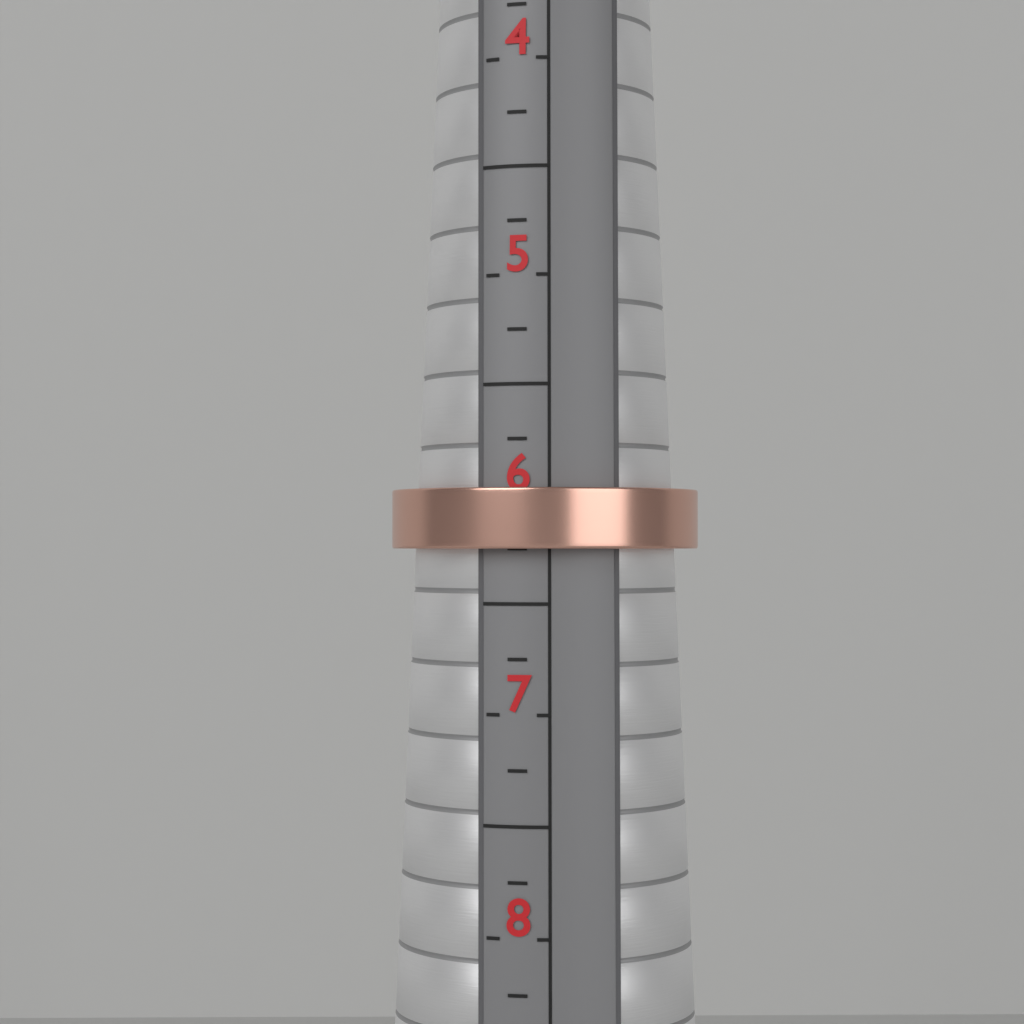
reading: 6.25 (no unit)
